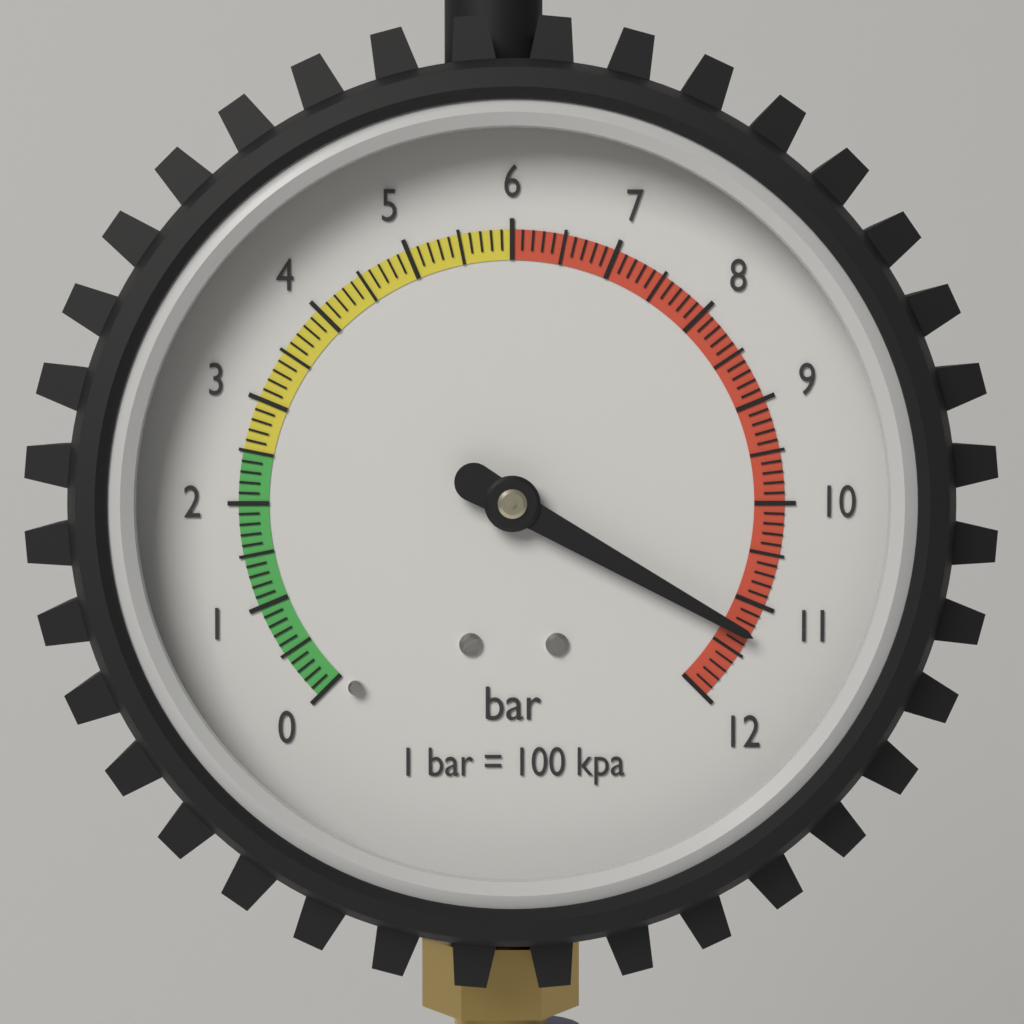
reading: 11.3 bar
